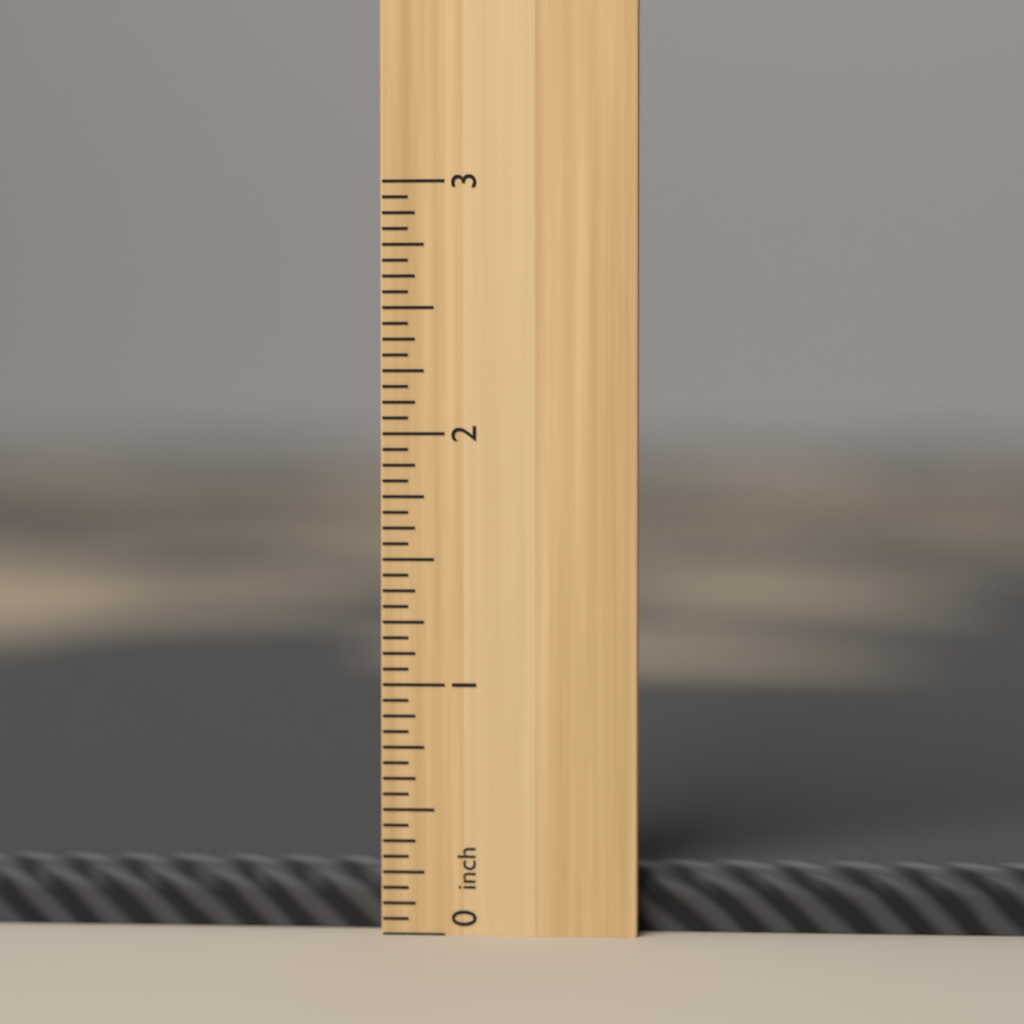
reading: 0.2500 inch
